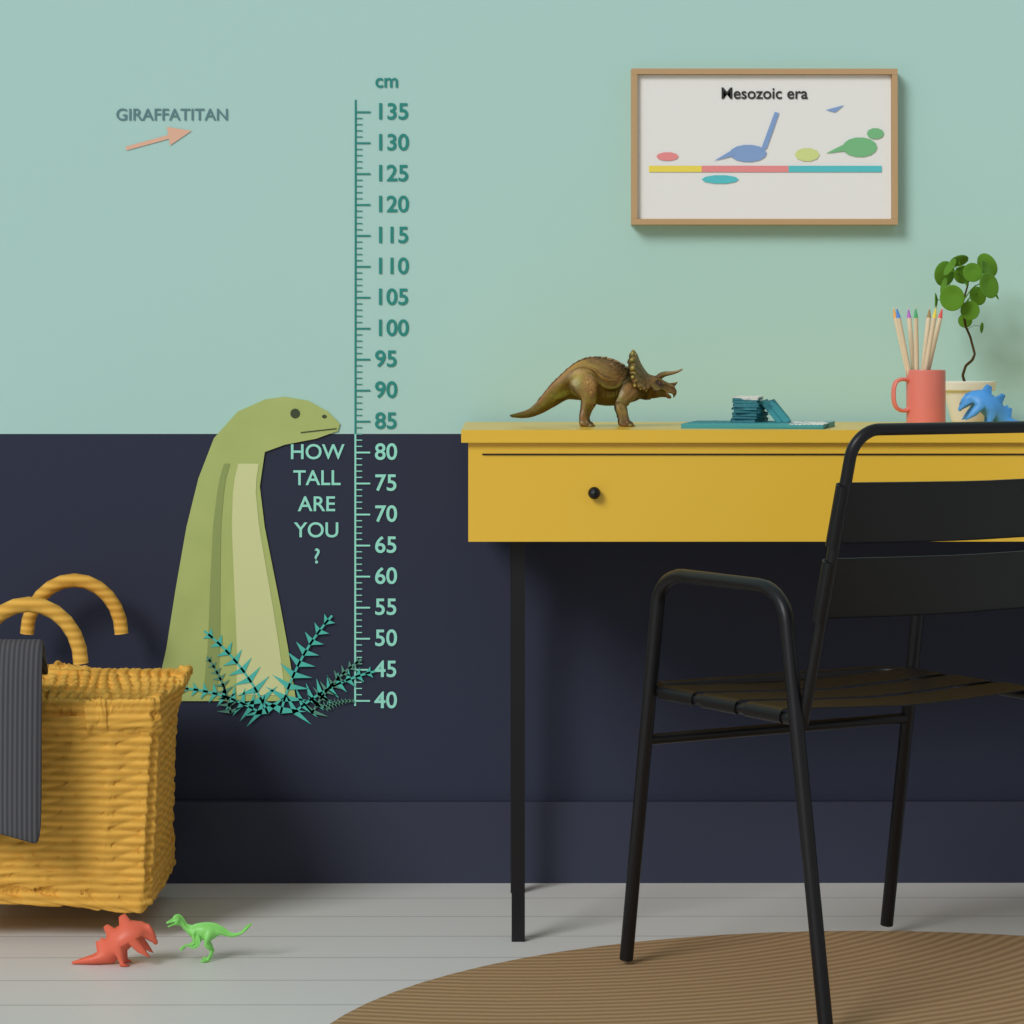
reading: 89 cm
